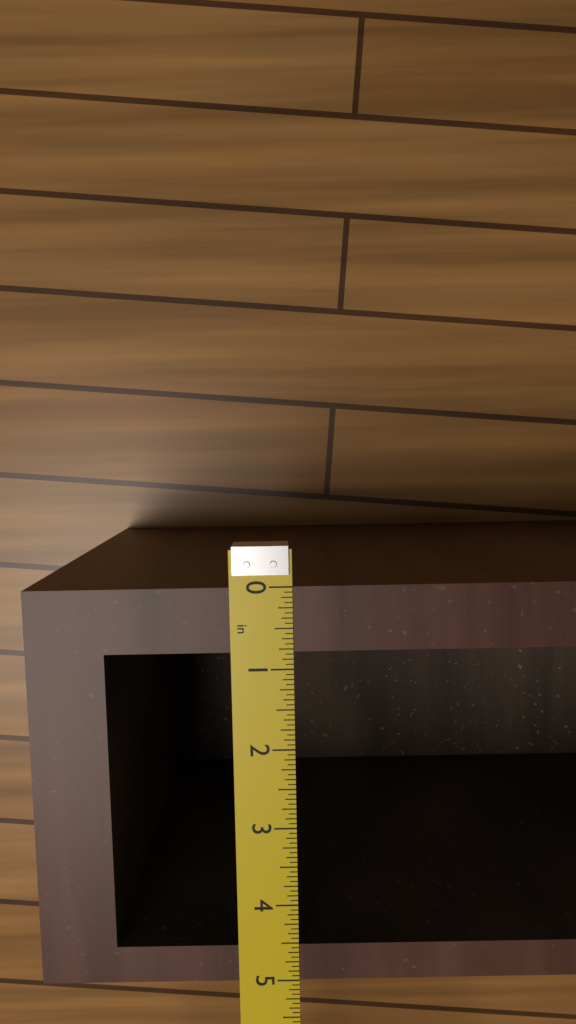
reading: 5.0000 in
